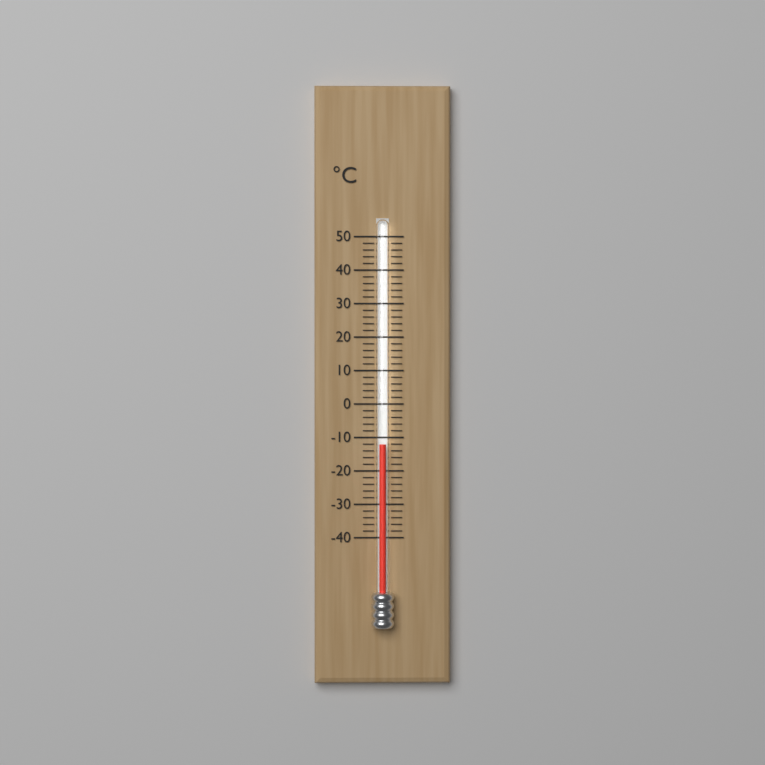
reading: -12 °C
